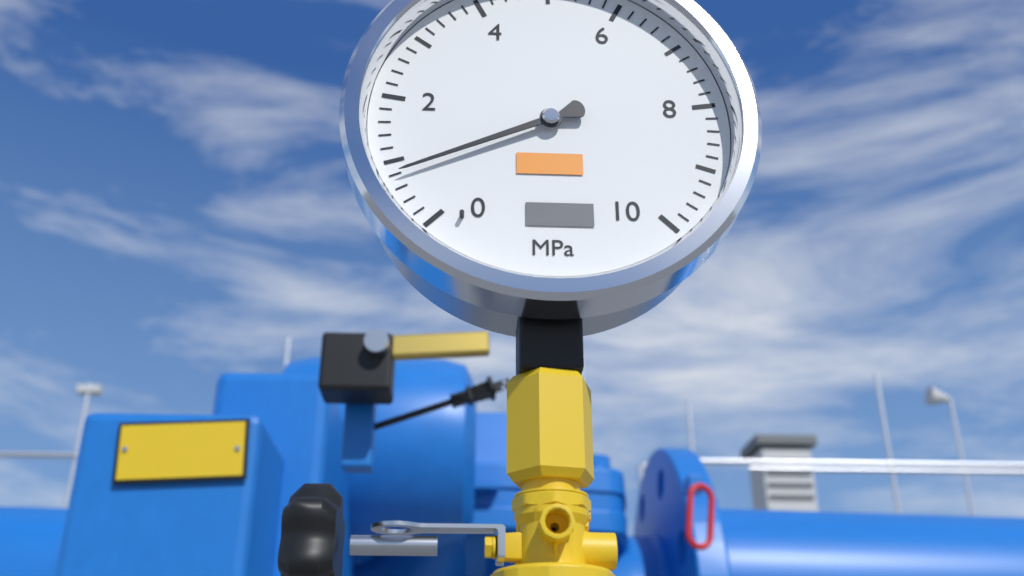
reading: 0.8 MPa
